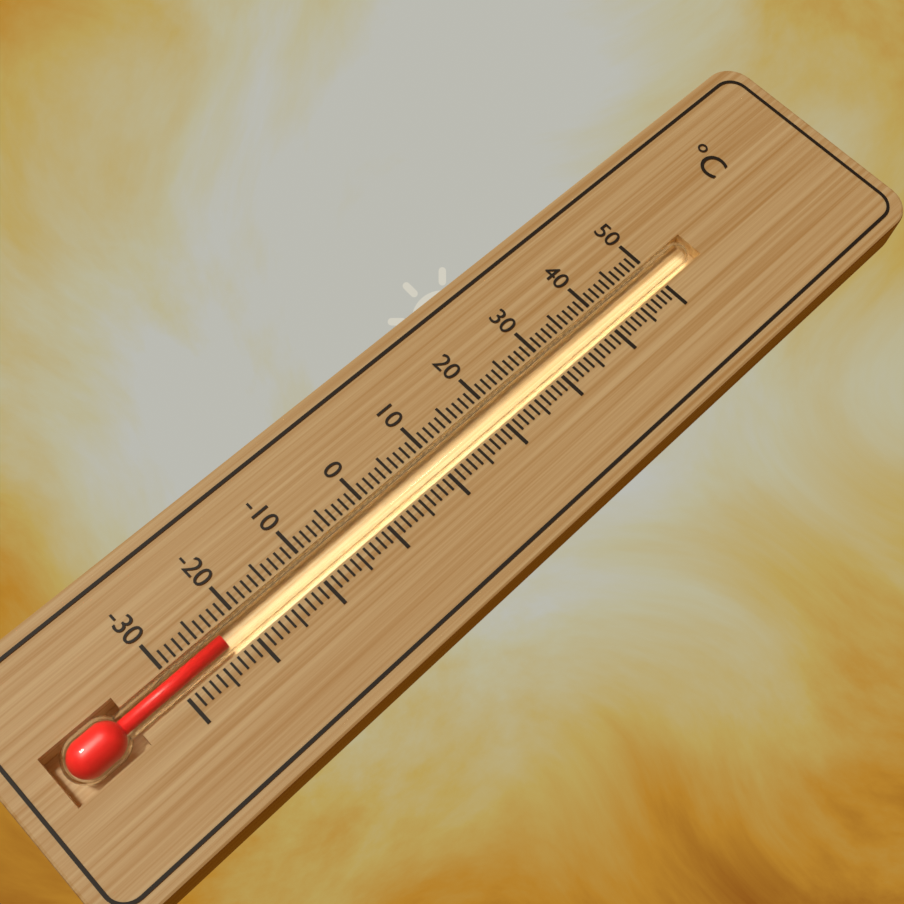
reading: -23 °C
